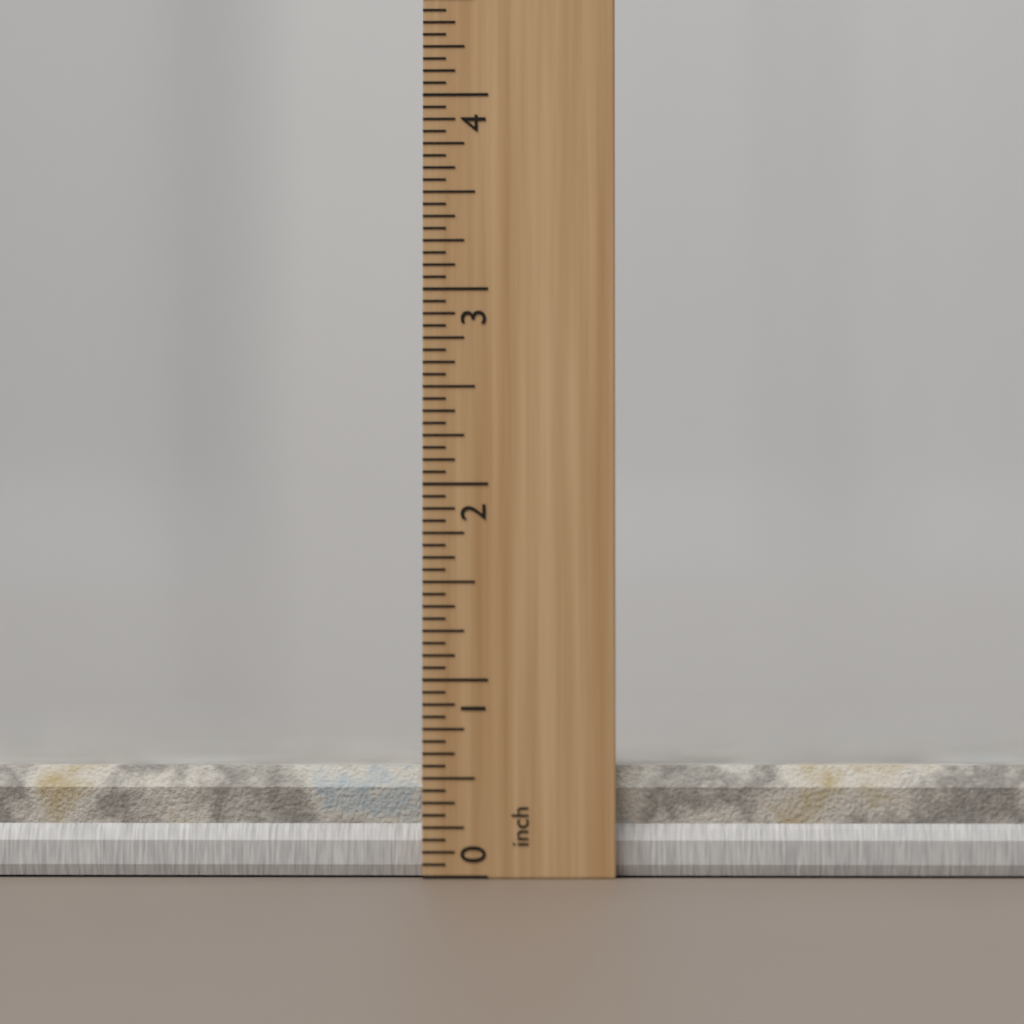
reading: 0.5625 inch
